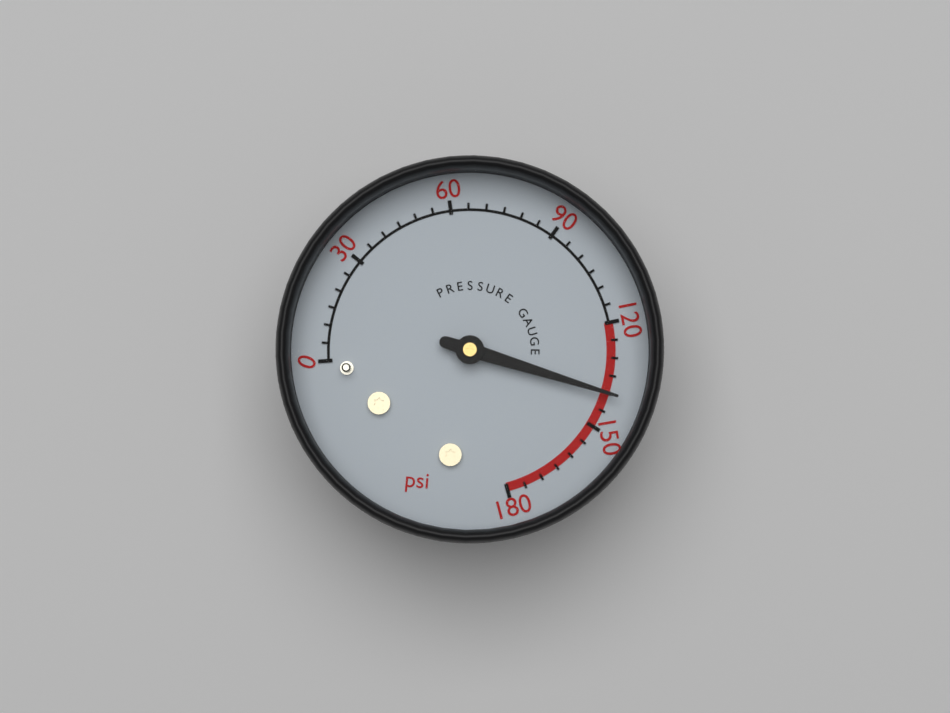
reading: 140 psi
